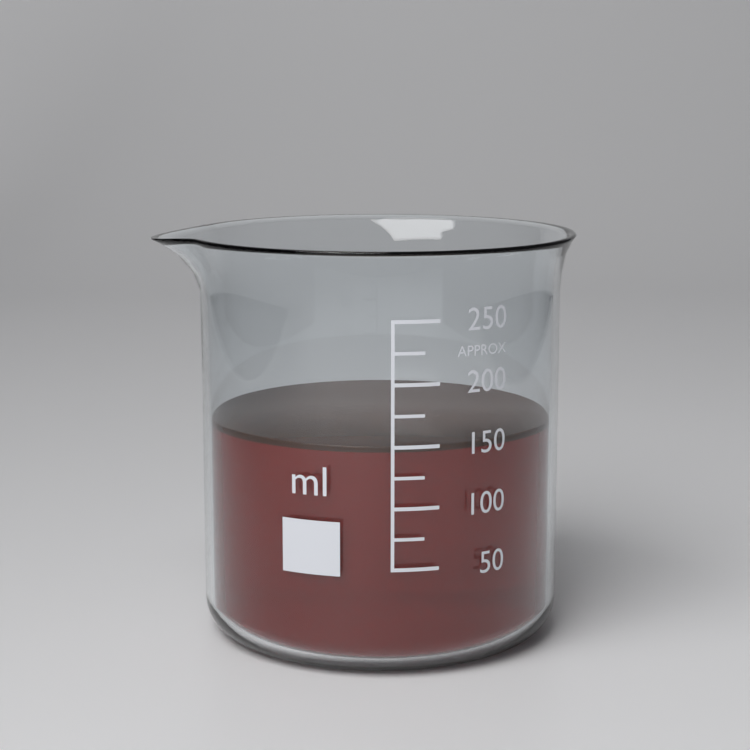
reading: 150 ml
